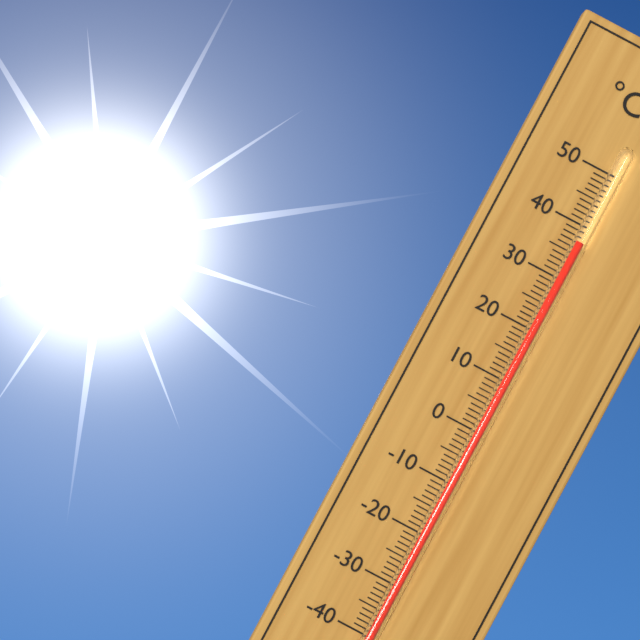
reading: 37 °C
